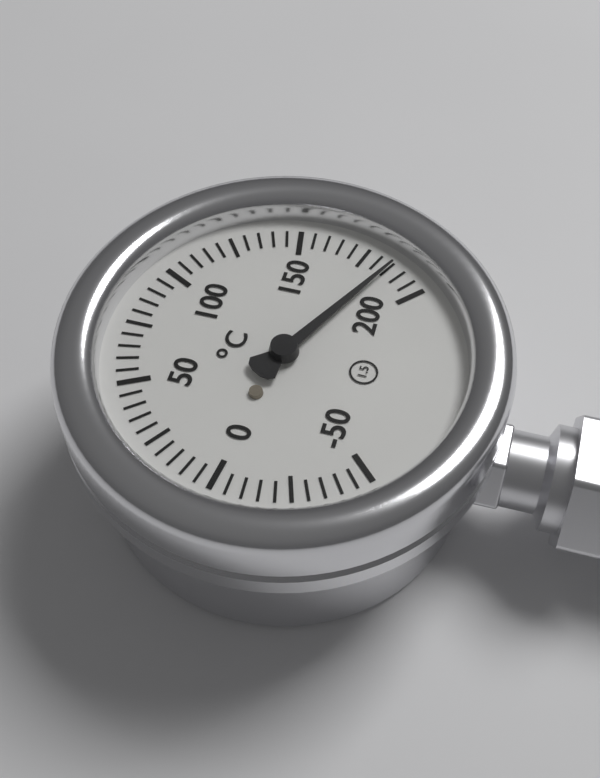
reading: 185 °C
